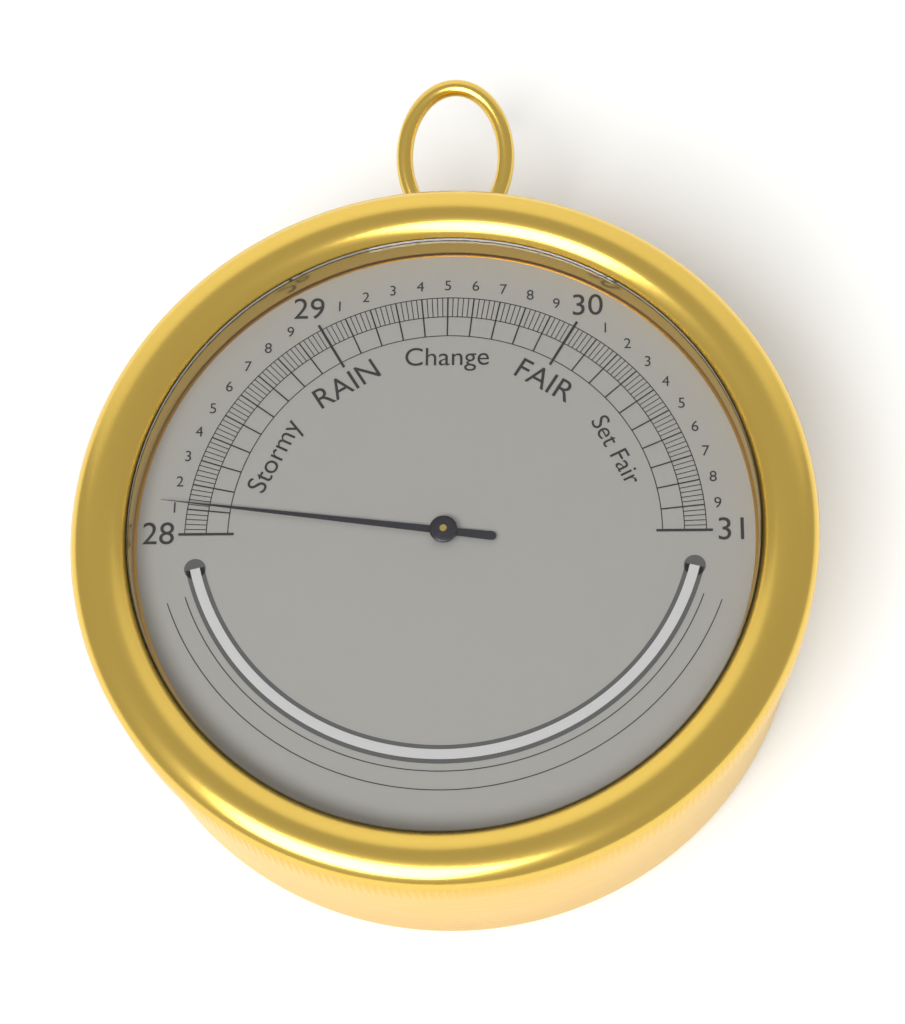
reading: 28.12 inHg
